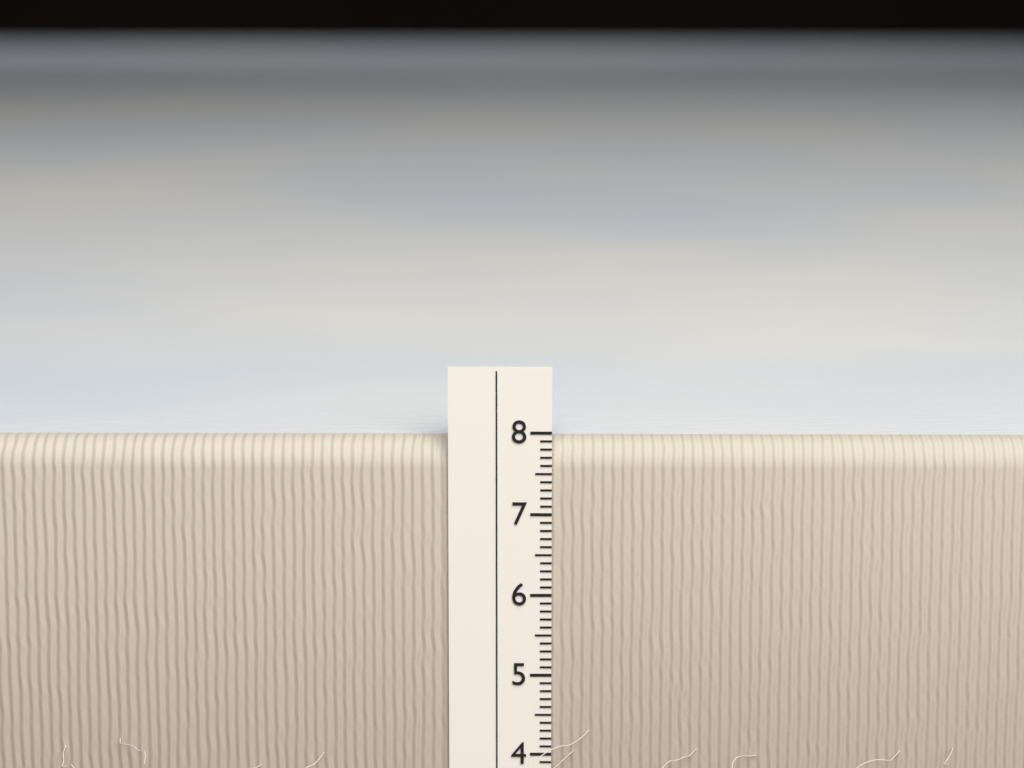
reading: 7.9 cm
